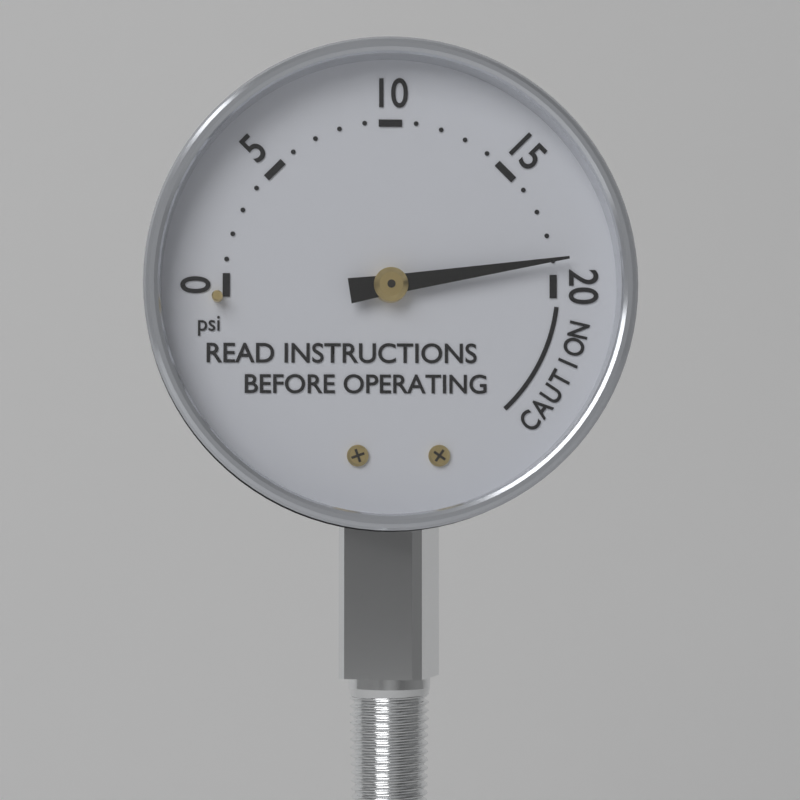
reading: 19 psi
